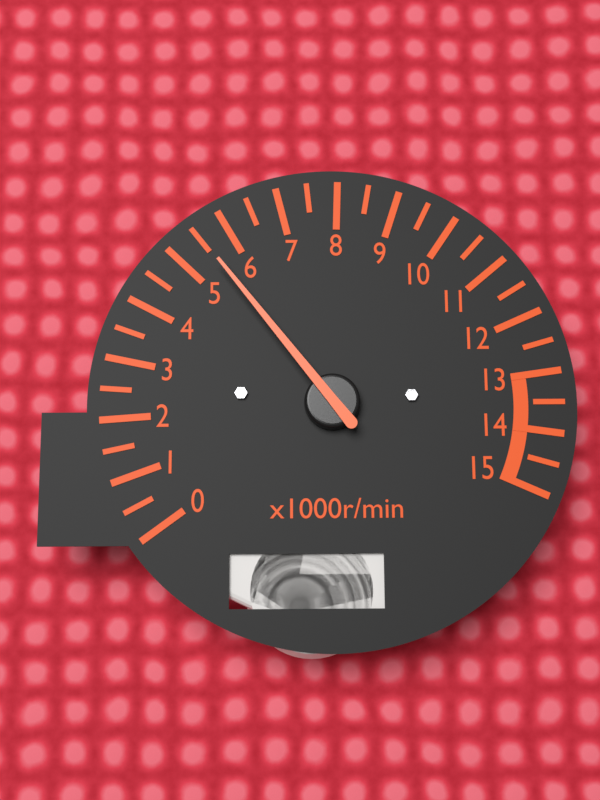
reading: 5.5 x1000r/min
